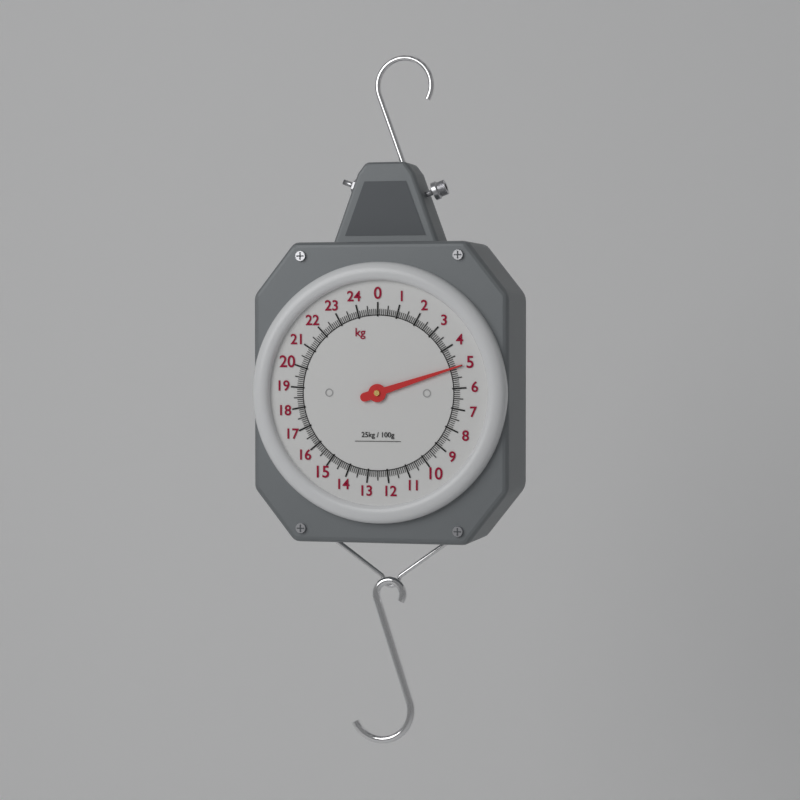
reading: 5.0 kg
